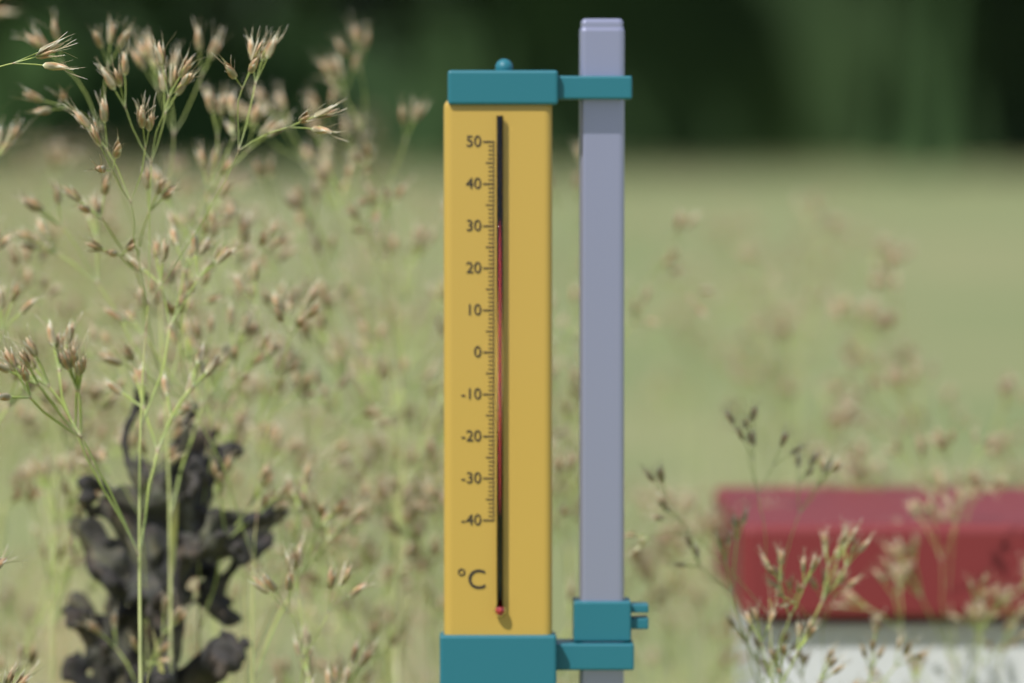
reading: 31 °C
